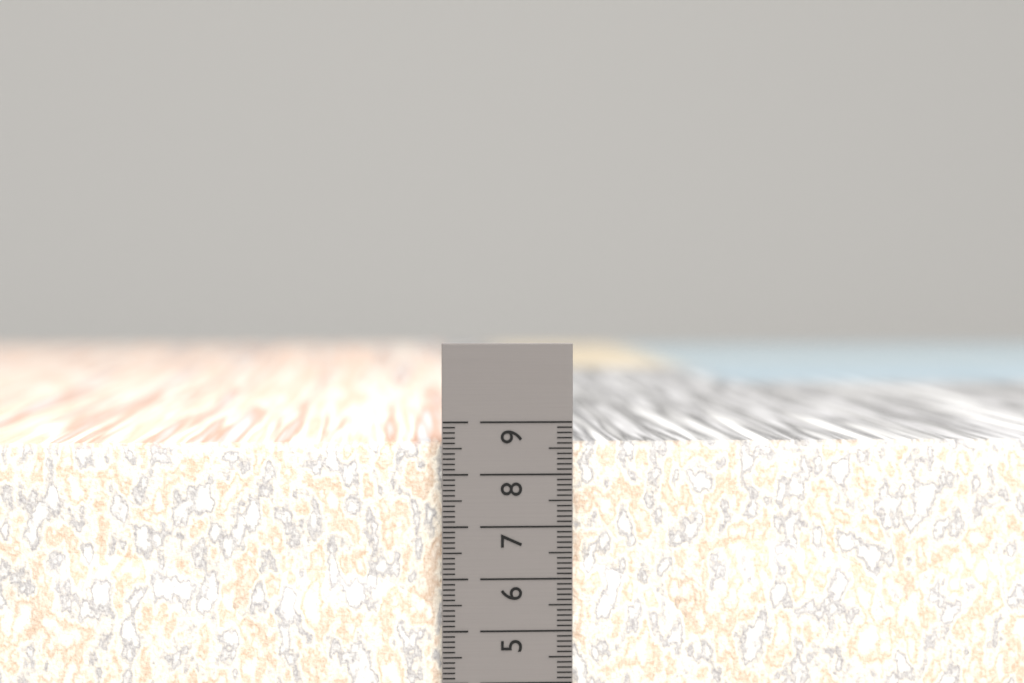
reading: 8.6 cm
